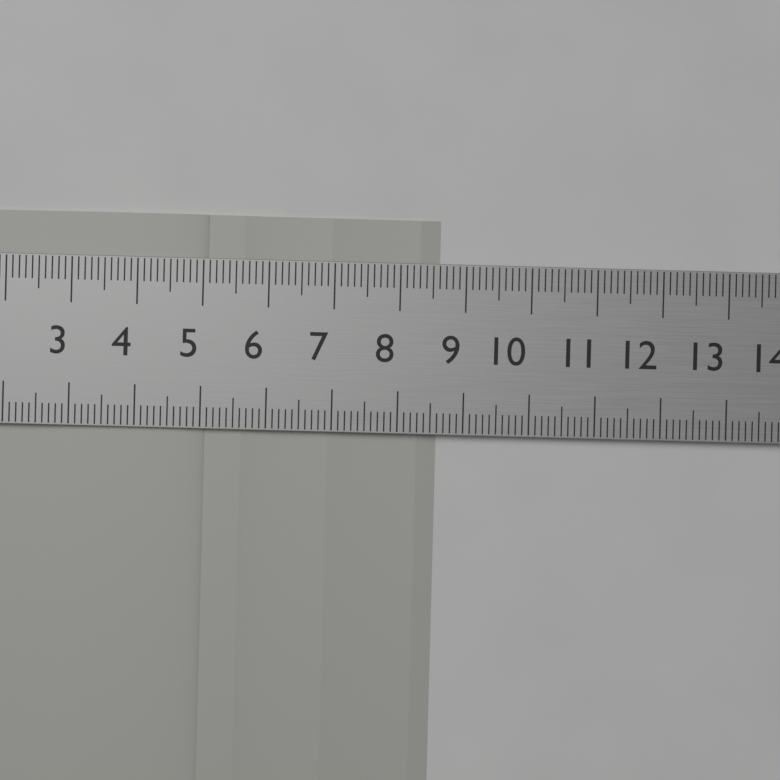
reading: 8.6 cm
